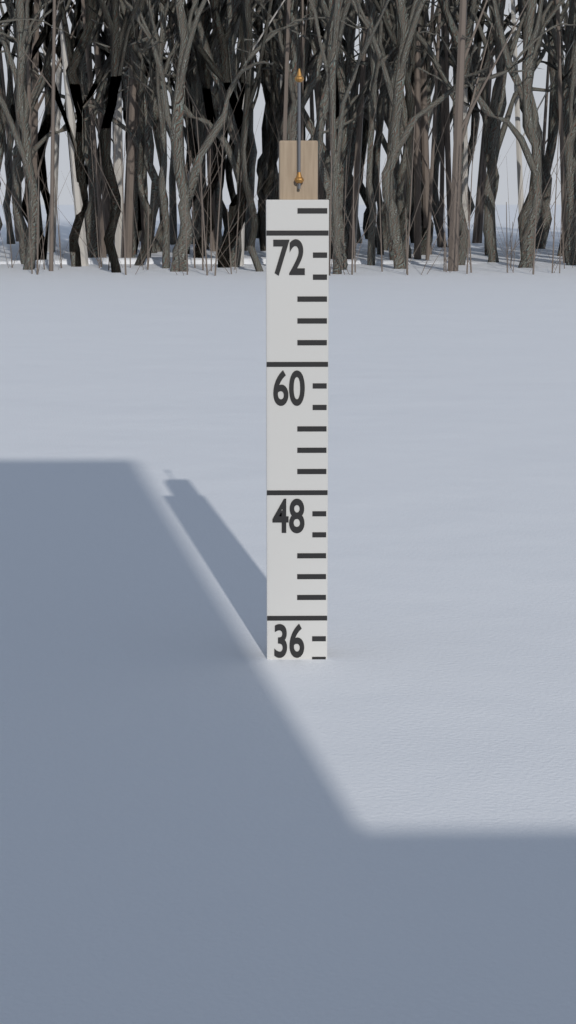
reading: 32 (no unit)
